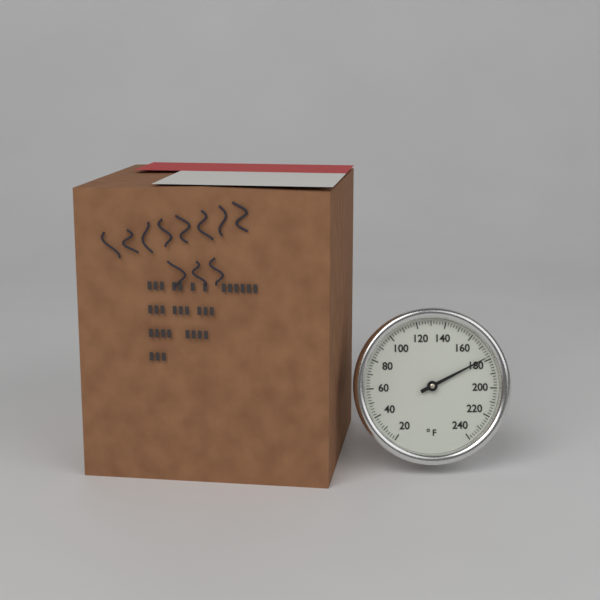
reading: 178 °F
